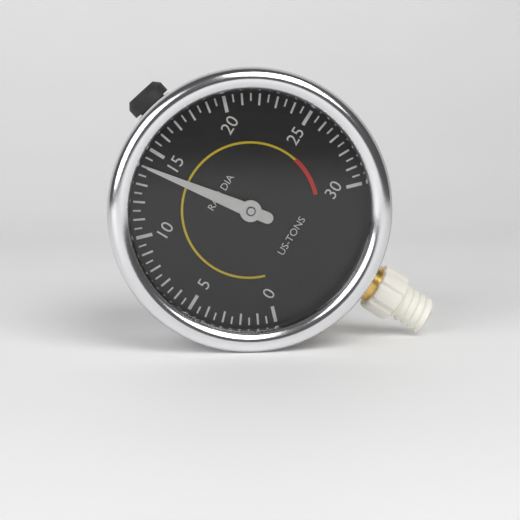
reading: 14.0 US-TONS
